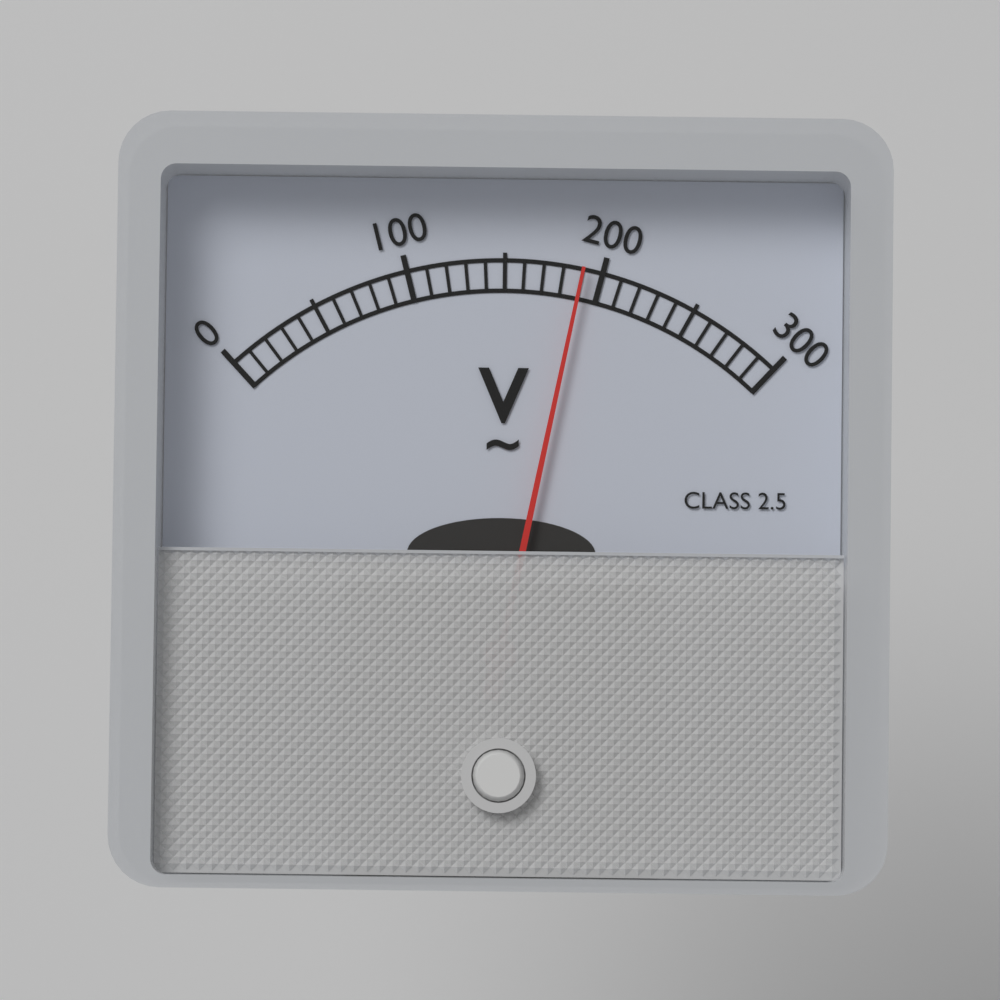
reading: 190 V
